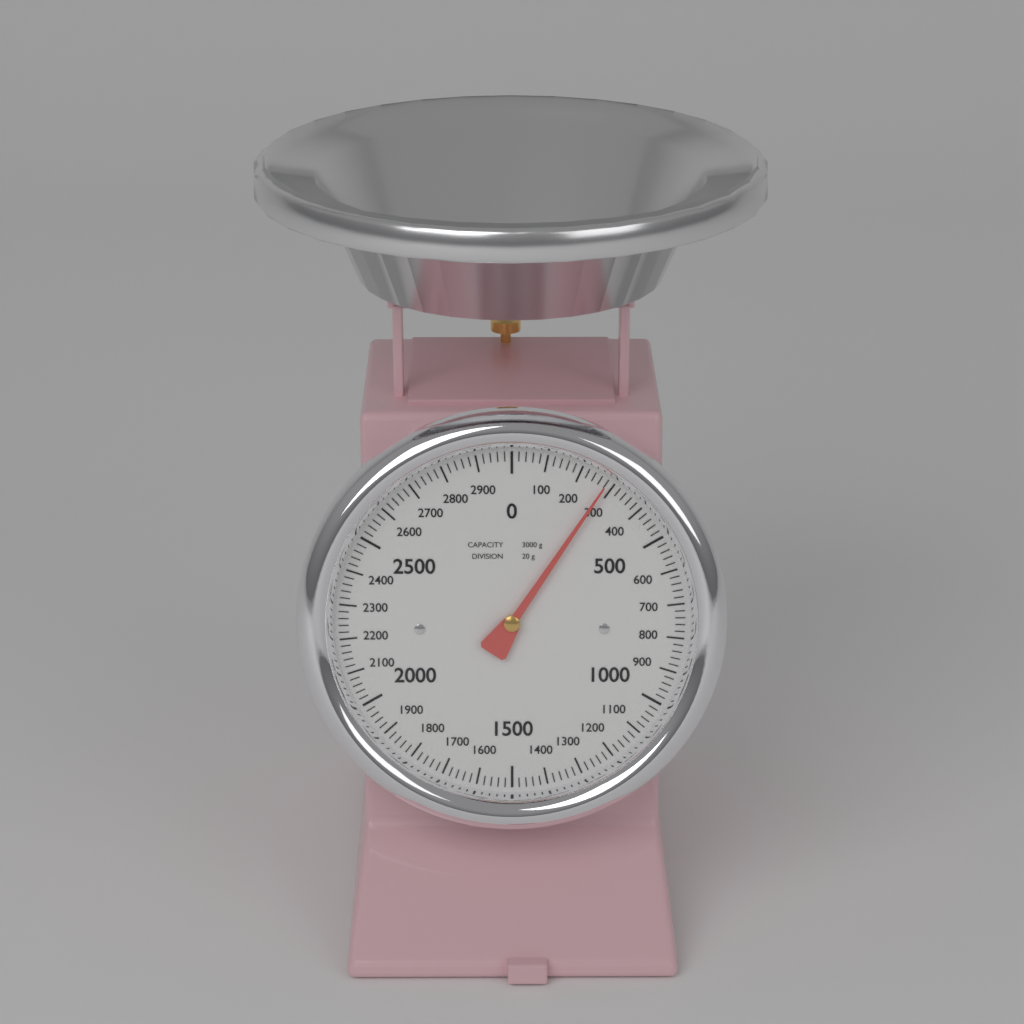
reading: 280 g
